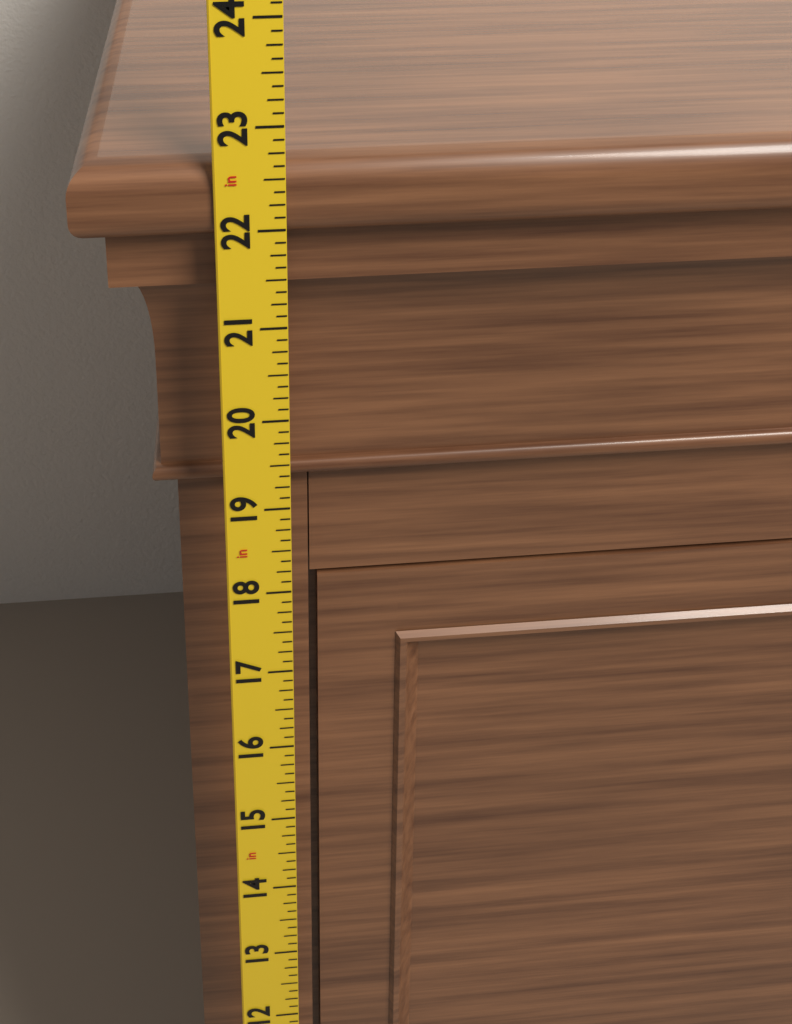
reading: 22.625 in
